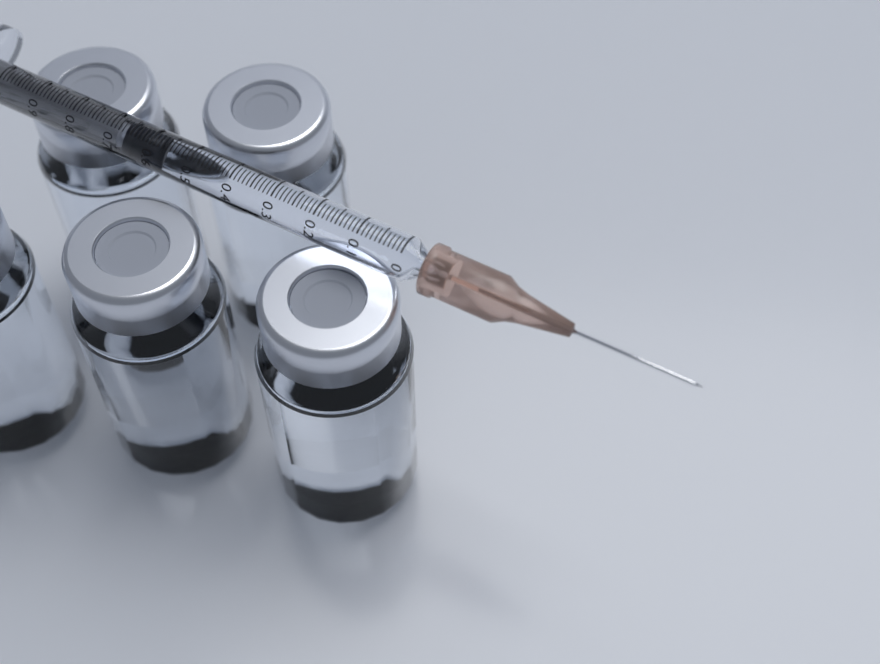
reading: 0.56 ml
